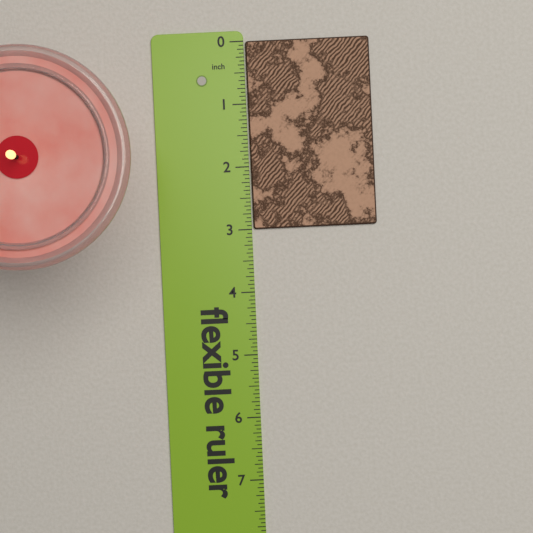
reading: 3.0000 in
